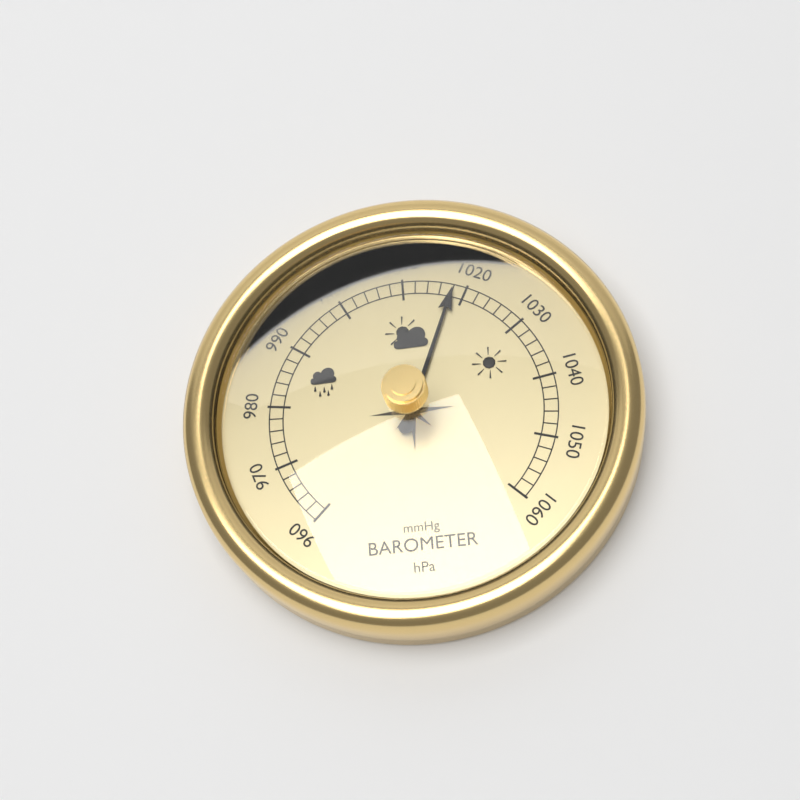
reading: 1018 hPa
